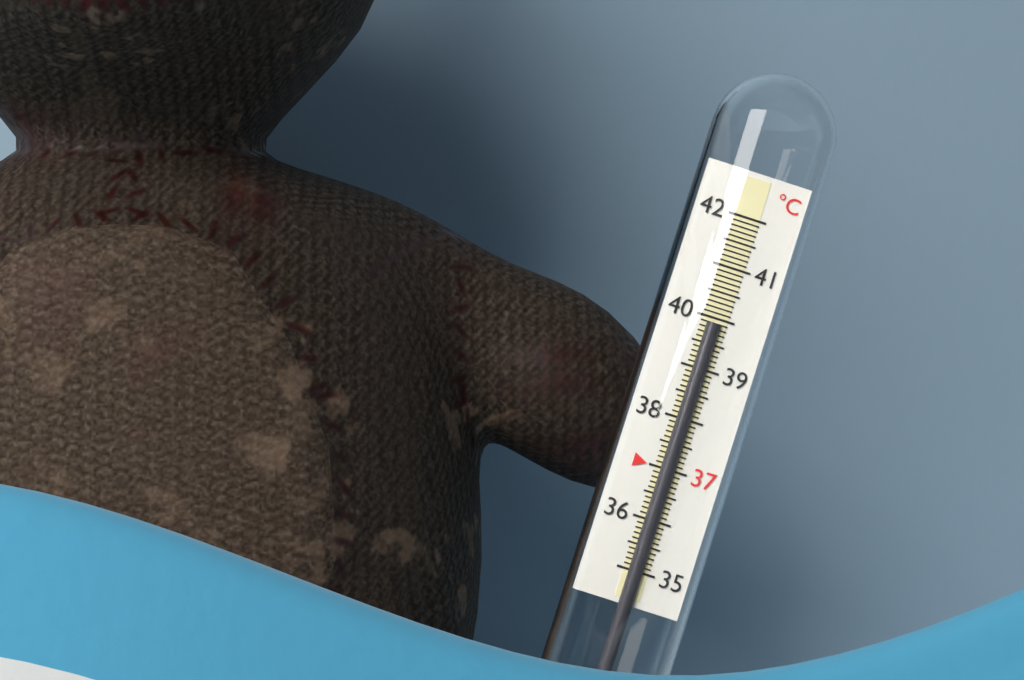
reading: 39.9 °C
